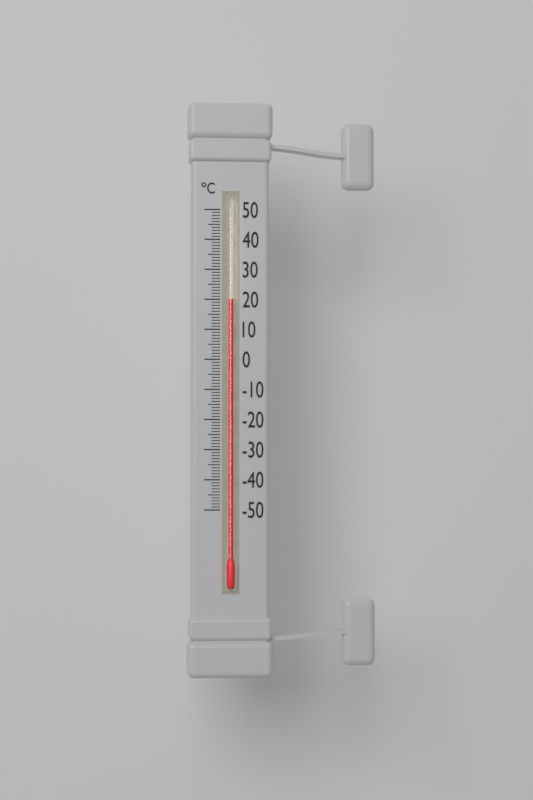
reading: 20 °C
